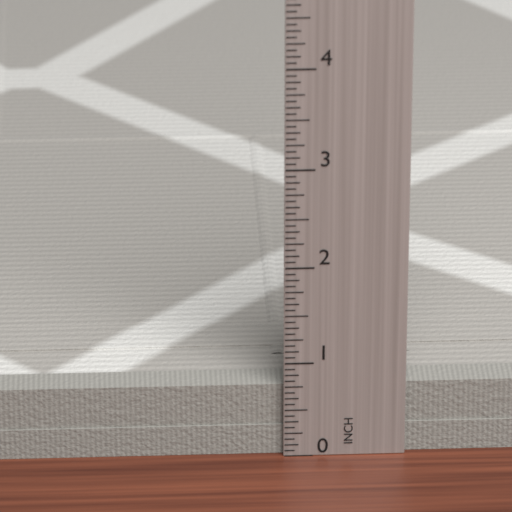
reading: 0.7500 in
